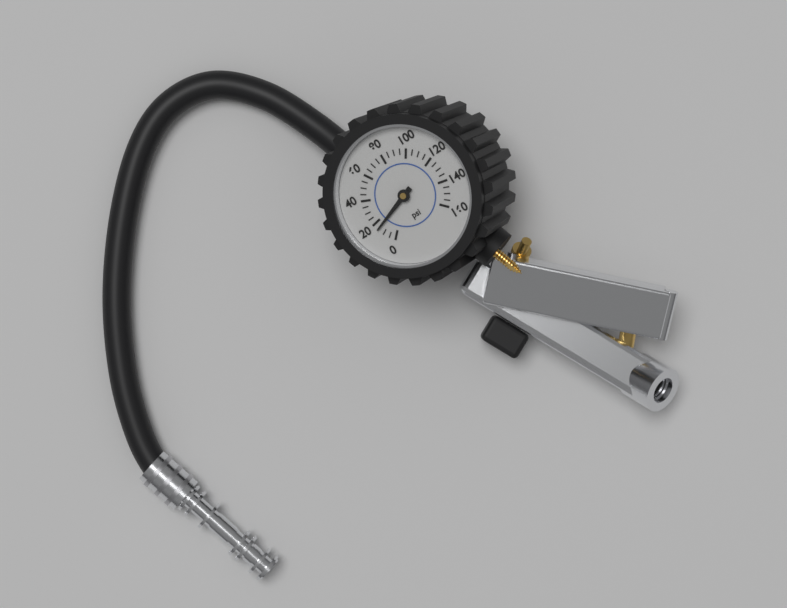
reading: 15 psi
